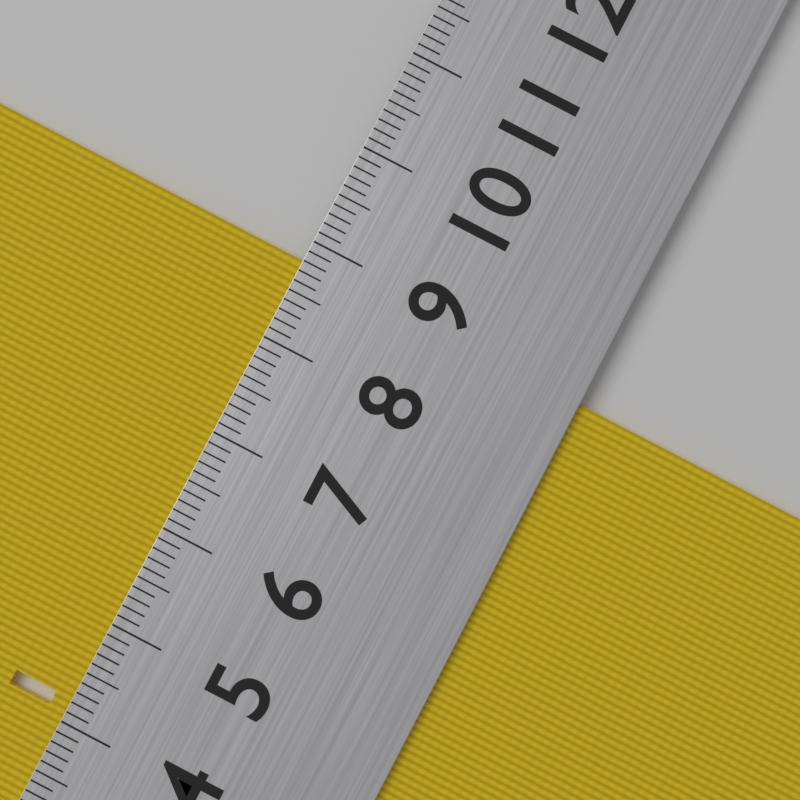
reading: 8.8 cm
